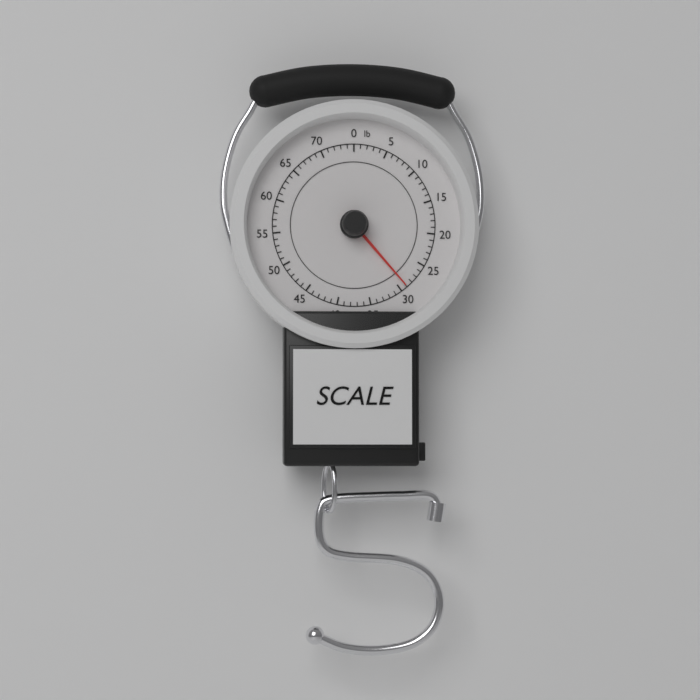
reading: 29 lb
